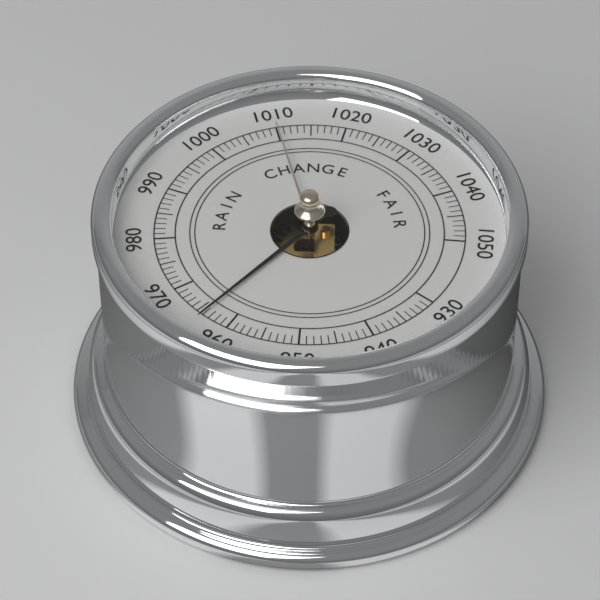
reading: 964 (no unit)
